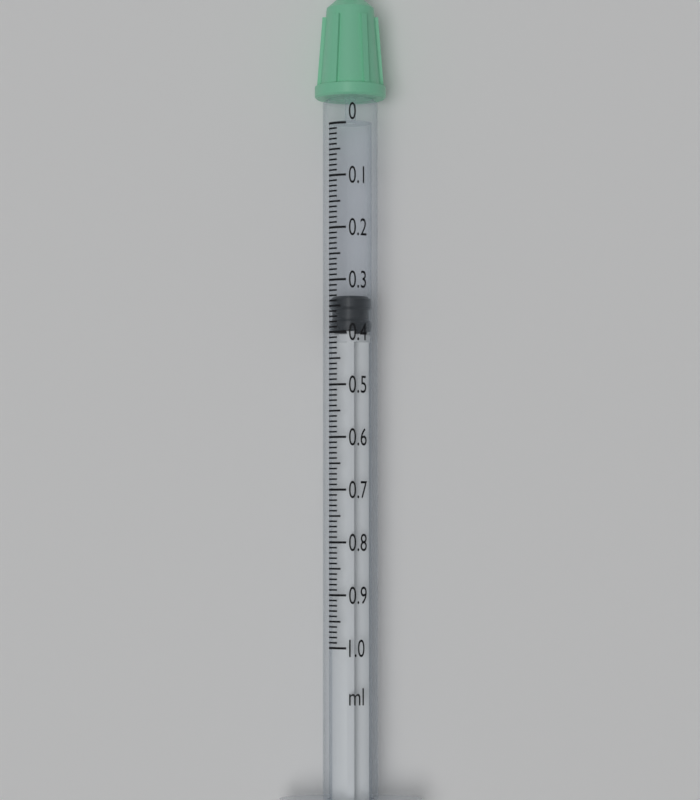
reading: 0.33 ml
